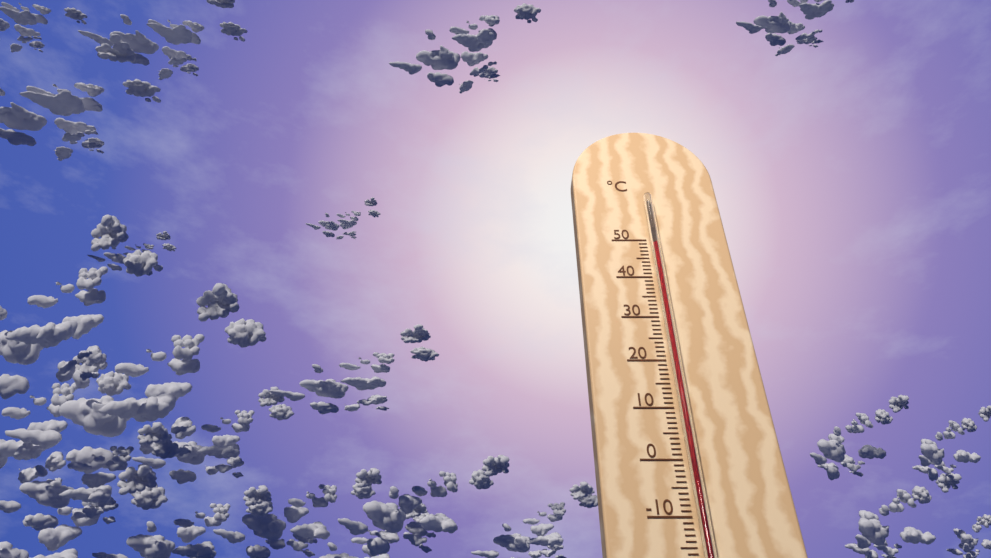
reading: 48 °C
